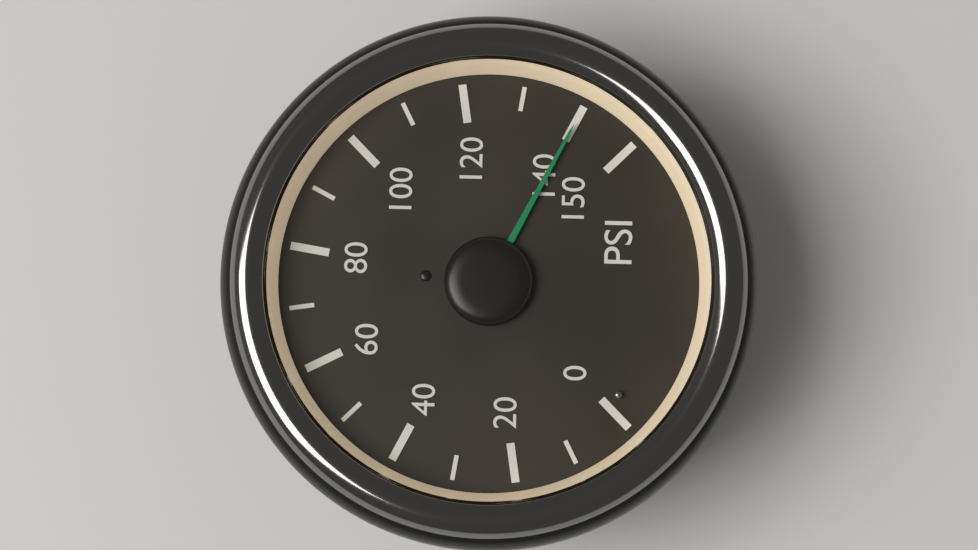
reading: 140 psi
